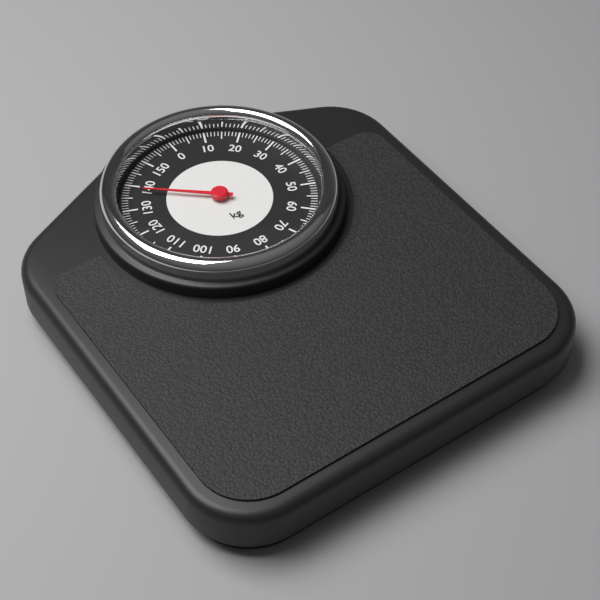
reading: 138 kg
